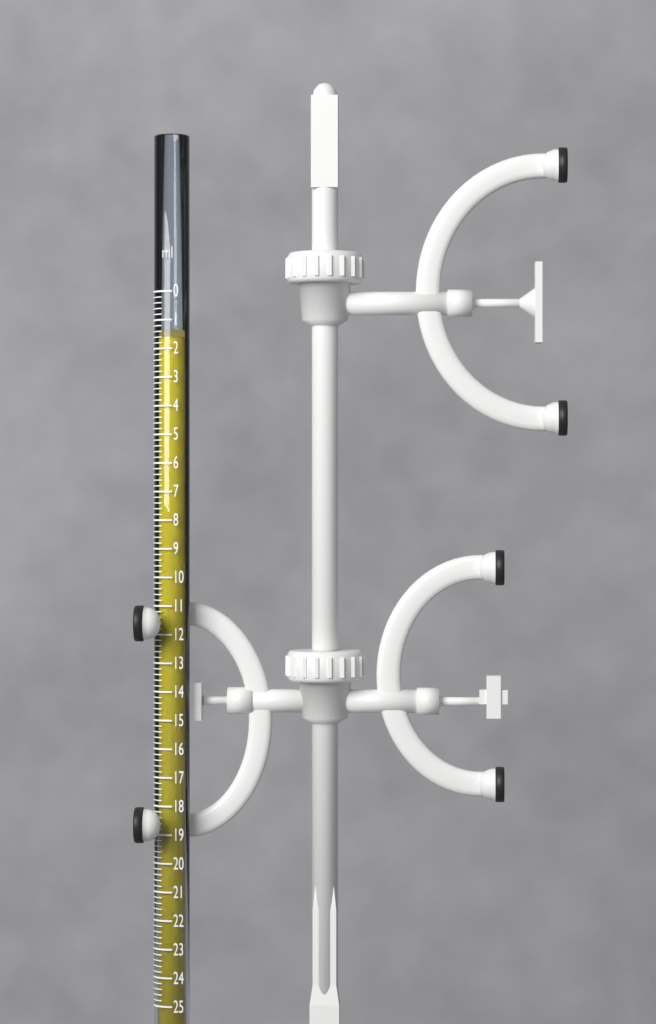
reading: 1.6 ml
